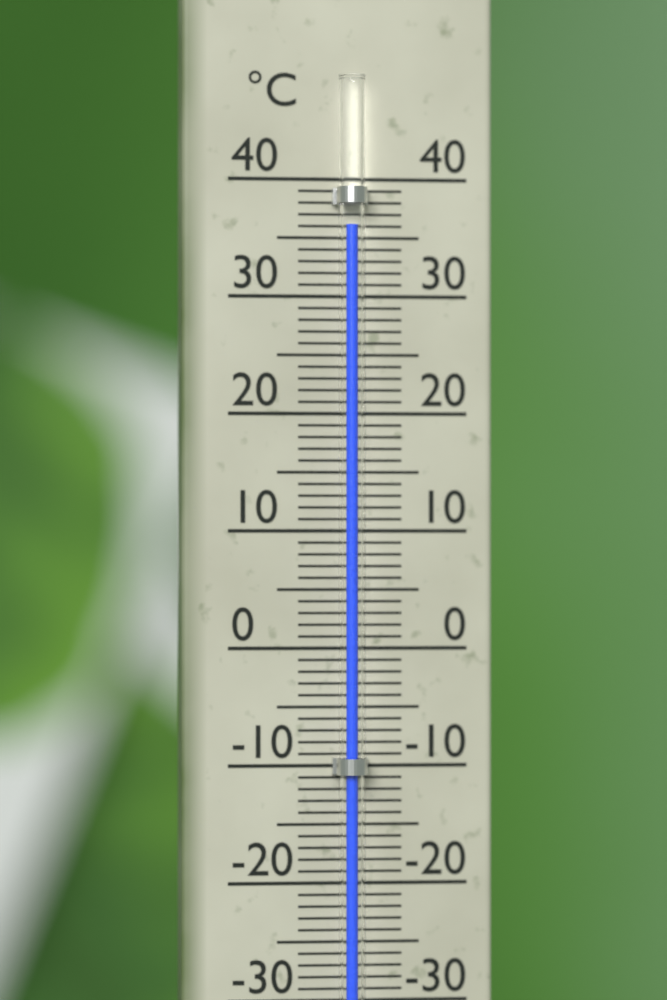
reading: 36 °C
